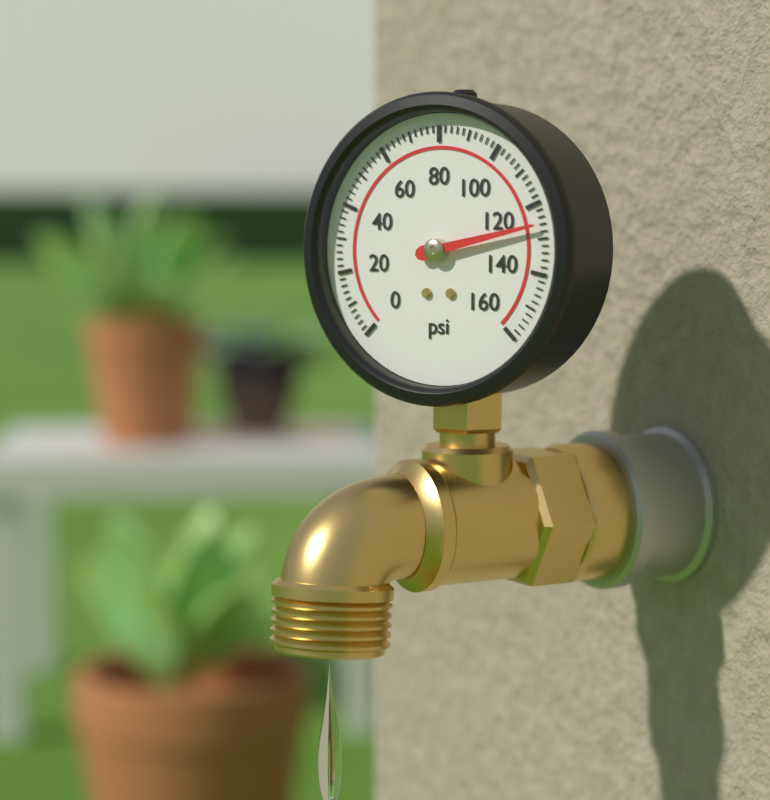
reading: 126 psi
